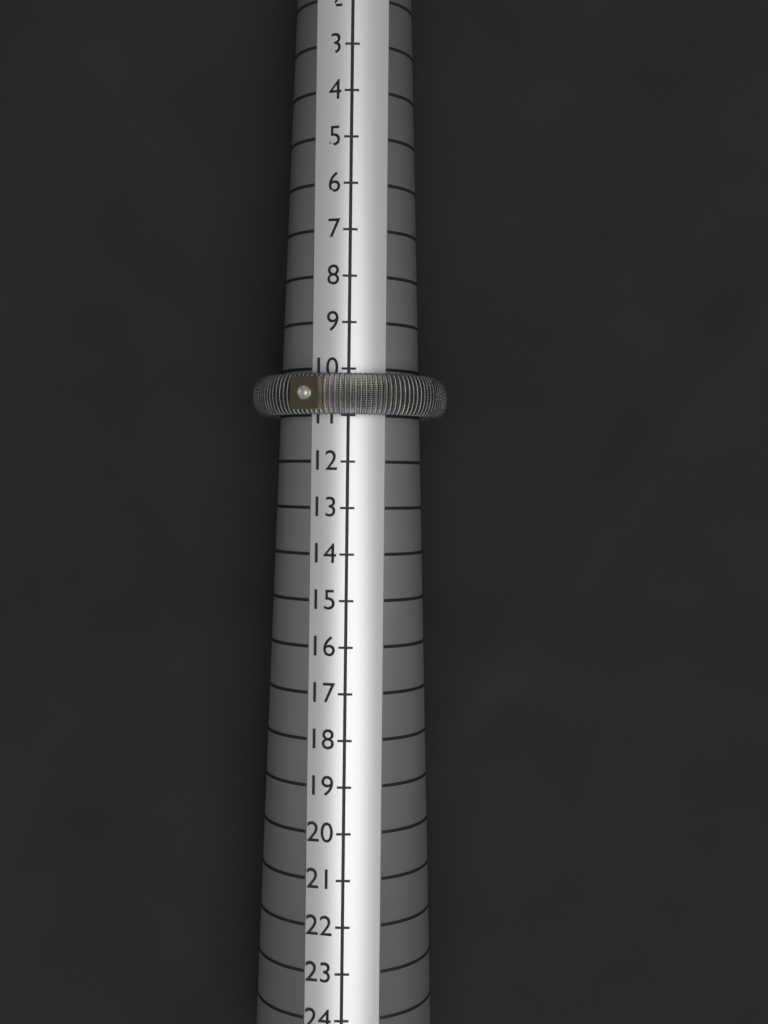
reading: 11 (no unit)
